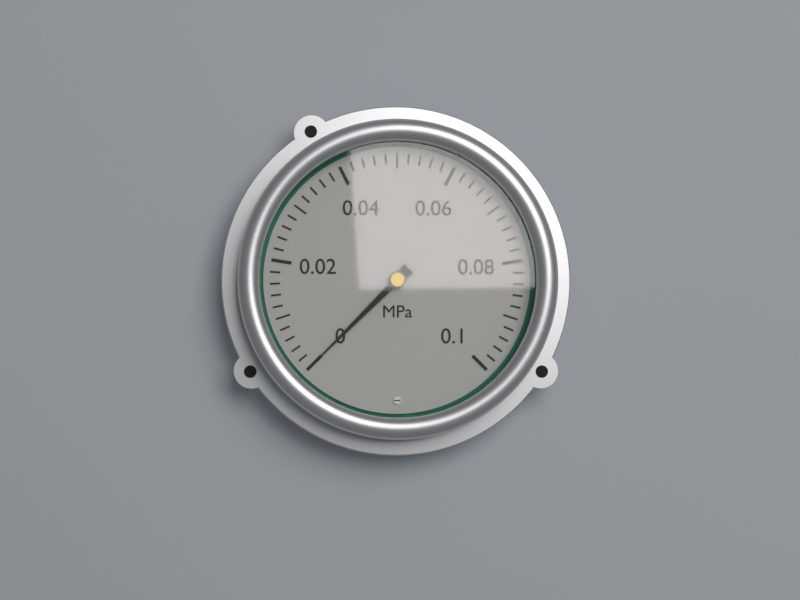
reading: 0.000 MPa
